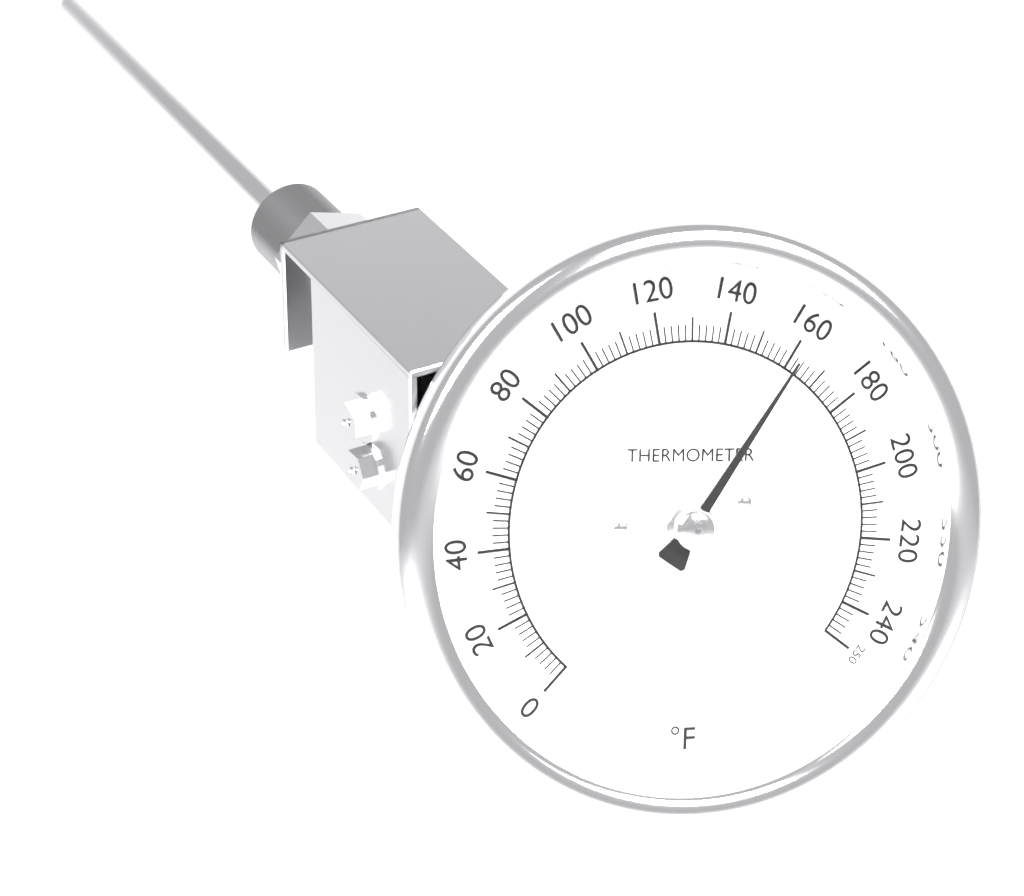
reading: 162 °F
